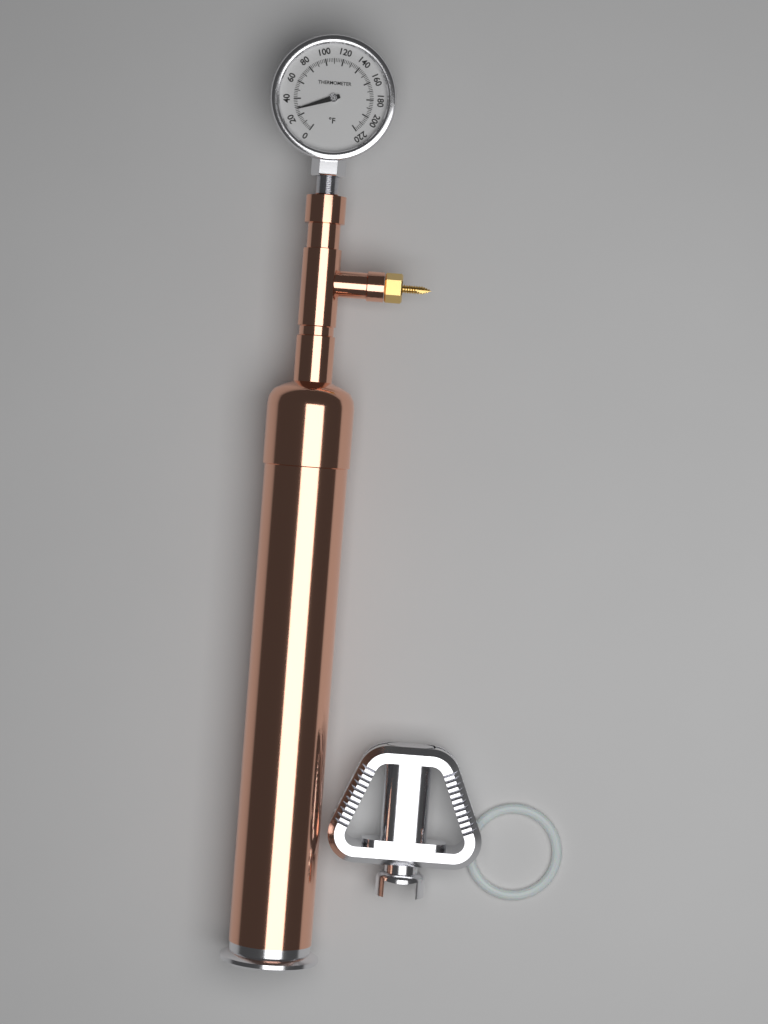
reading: 28 °F
